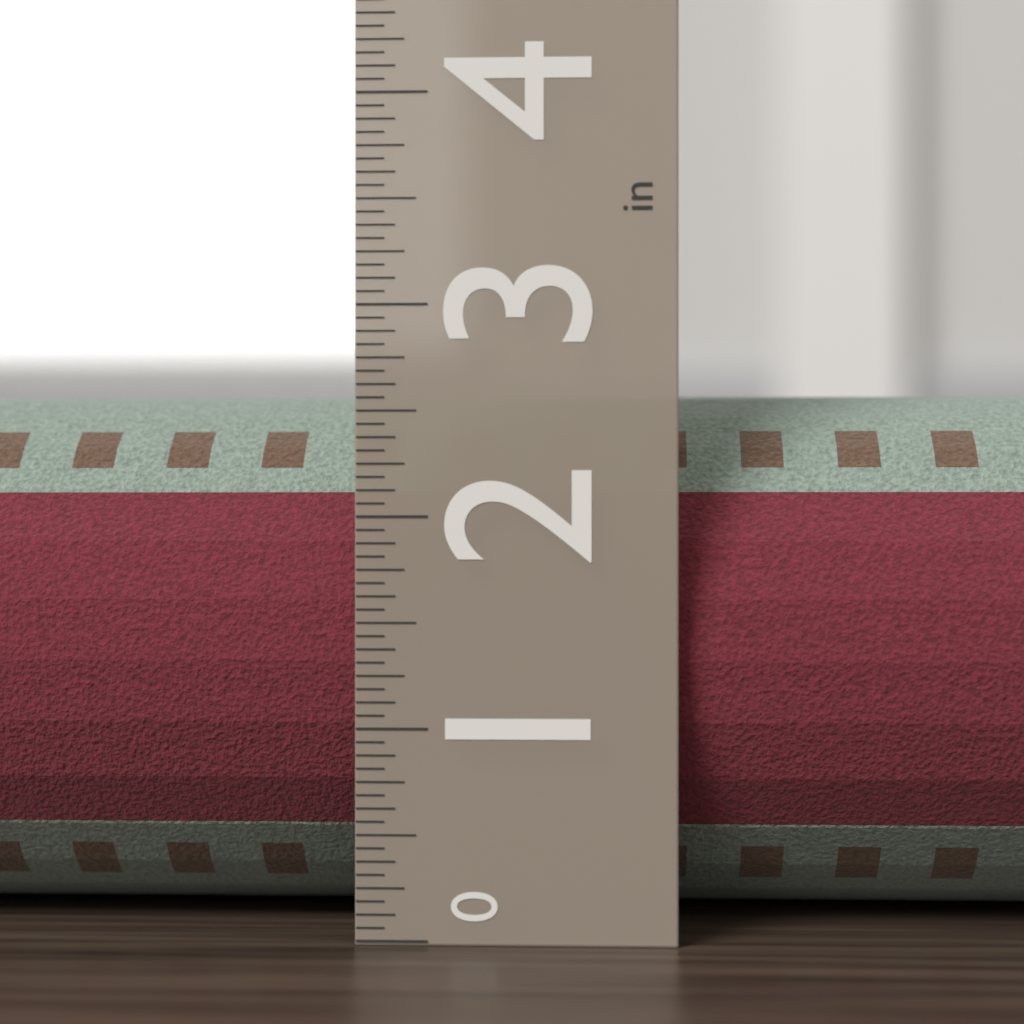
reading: 2.6250 in
